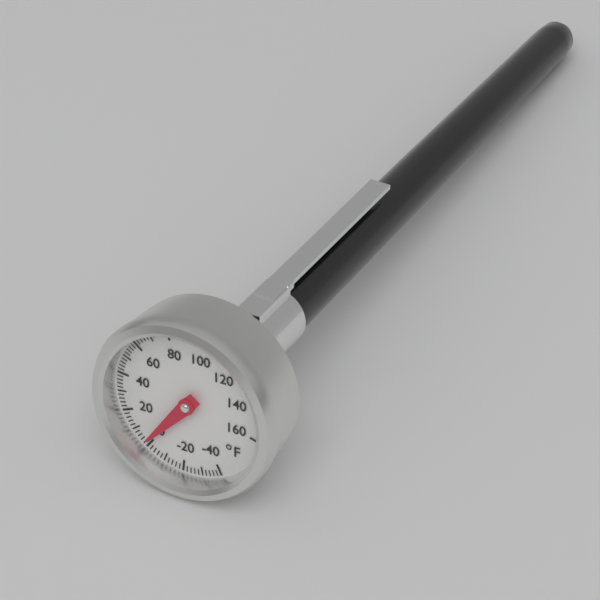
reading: 2 °F
